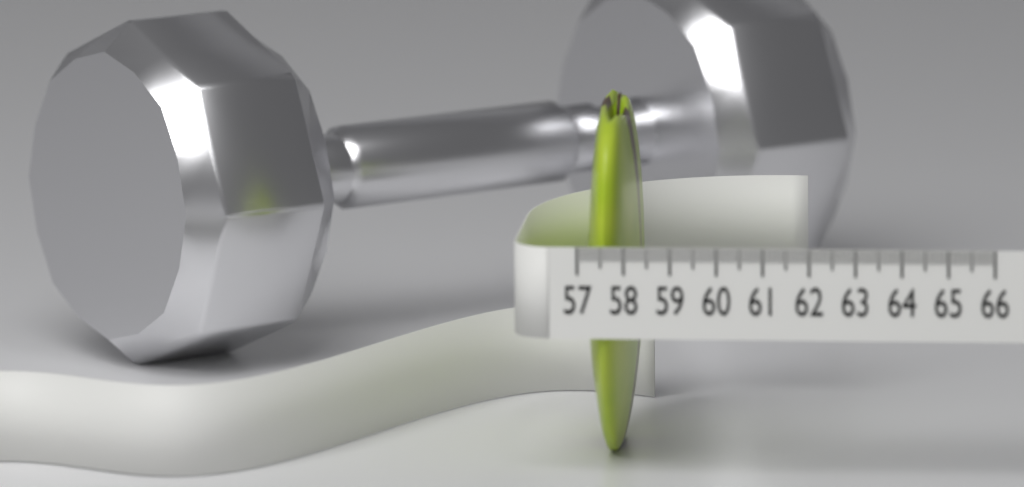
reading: 58.1 (no unit)
